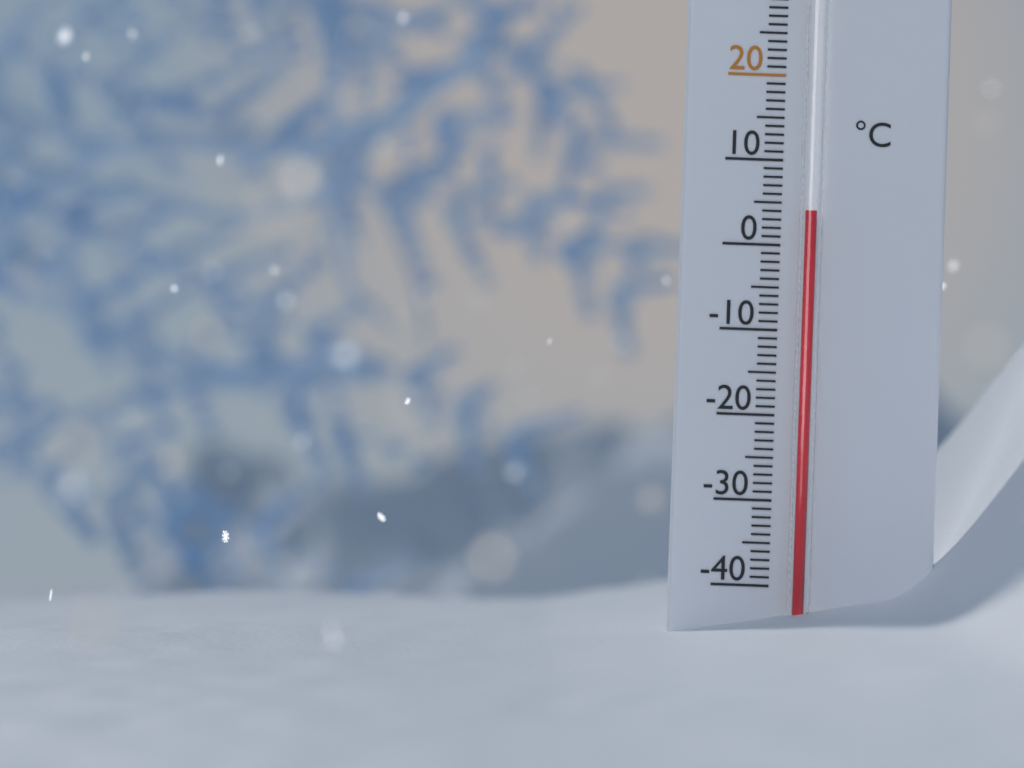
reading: 4 °C
